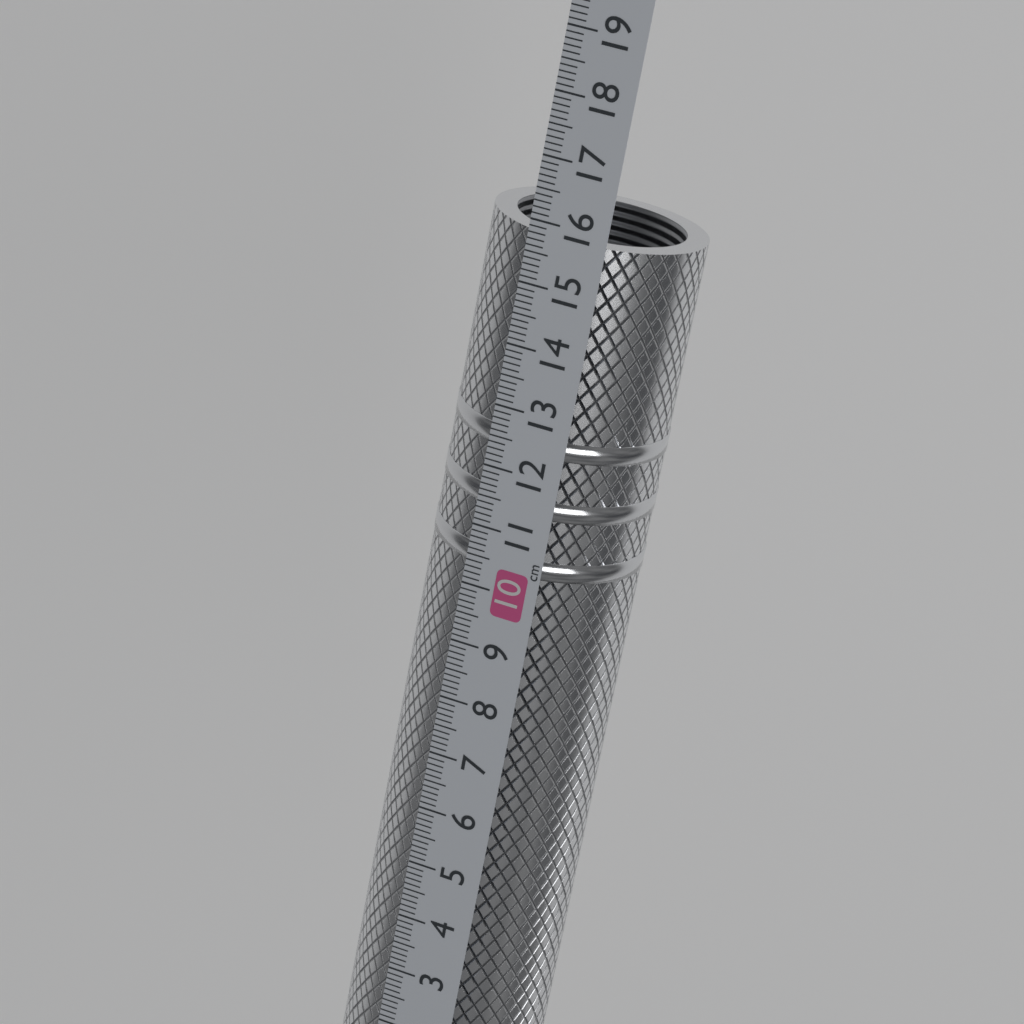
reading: 15.8 cm
